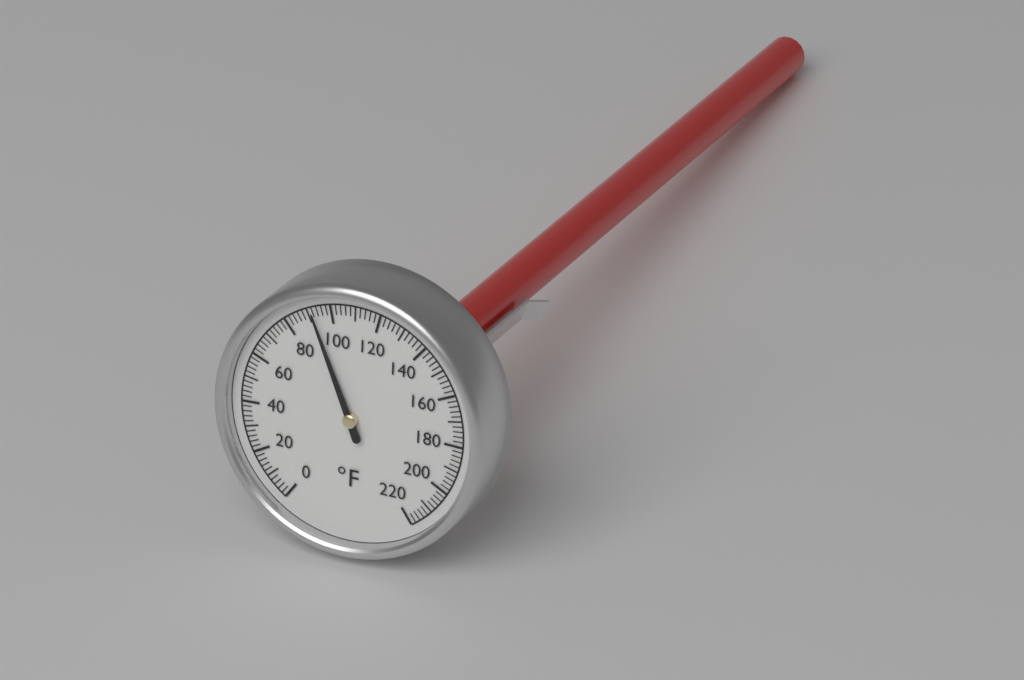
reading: 92 °F
